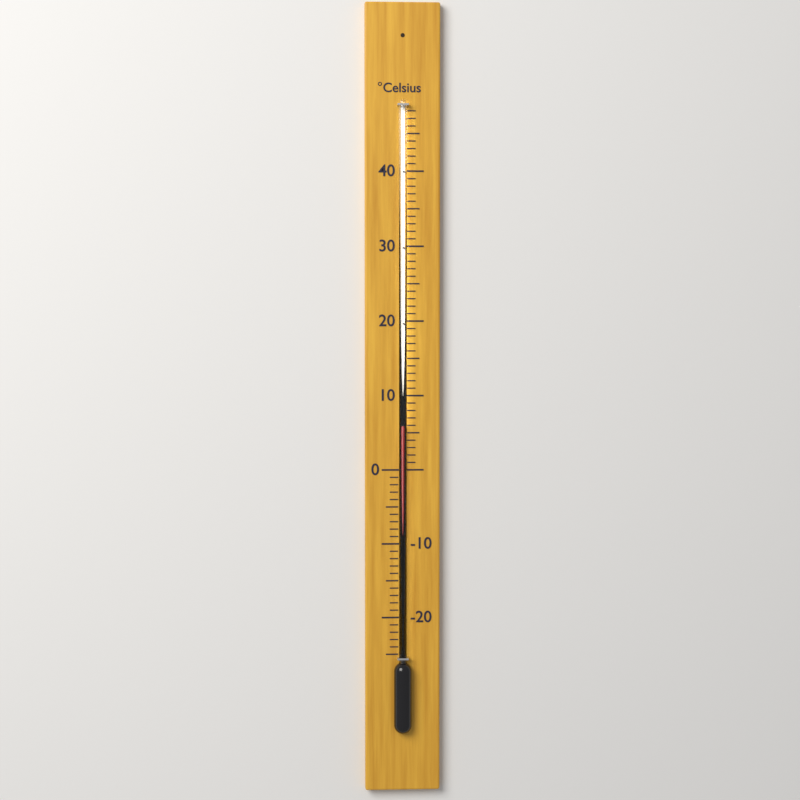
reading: 6 °C
